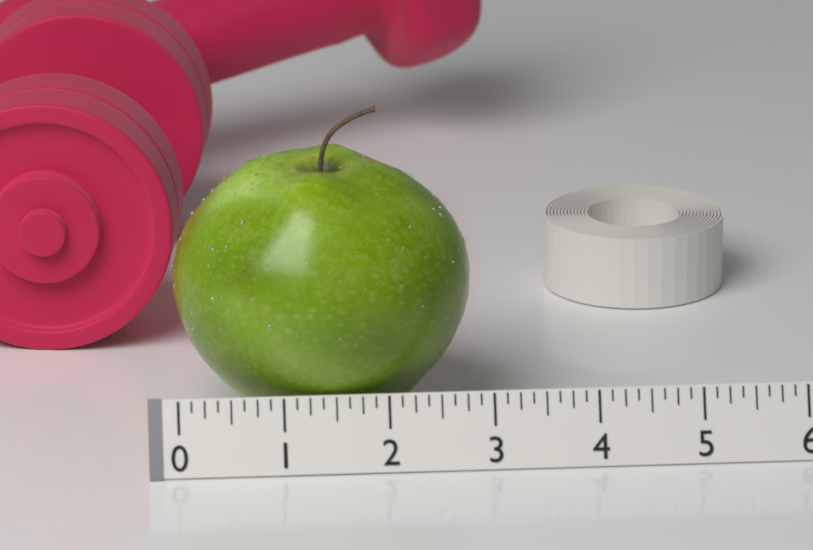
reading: 2.875 (no unit)
